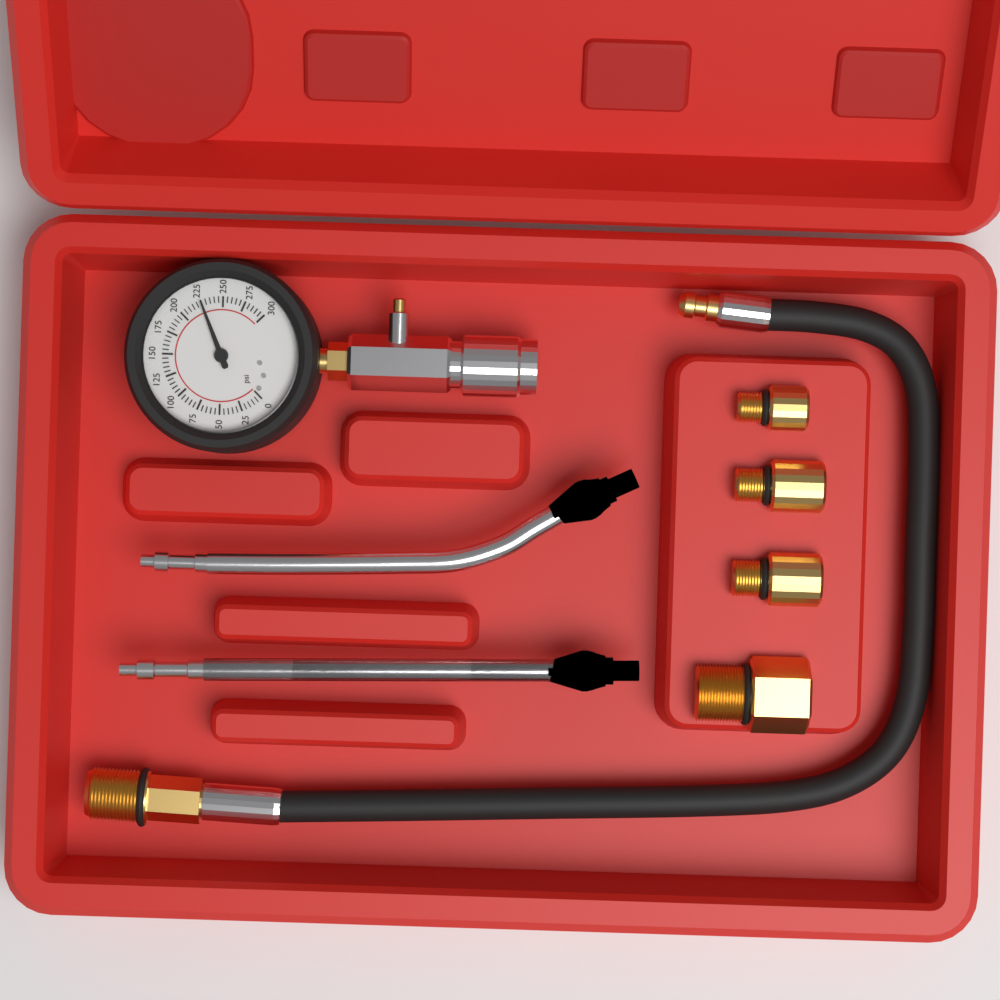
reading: 225 psi
